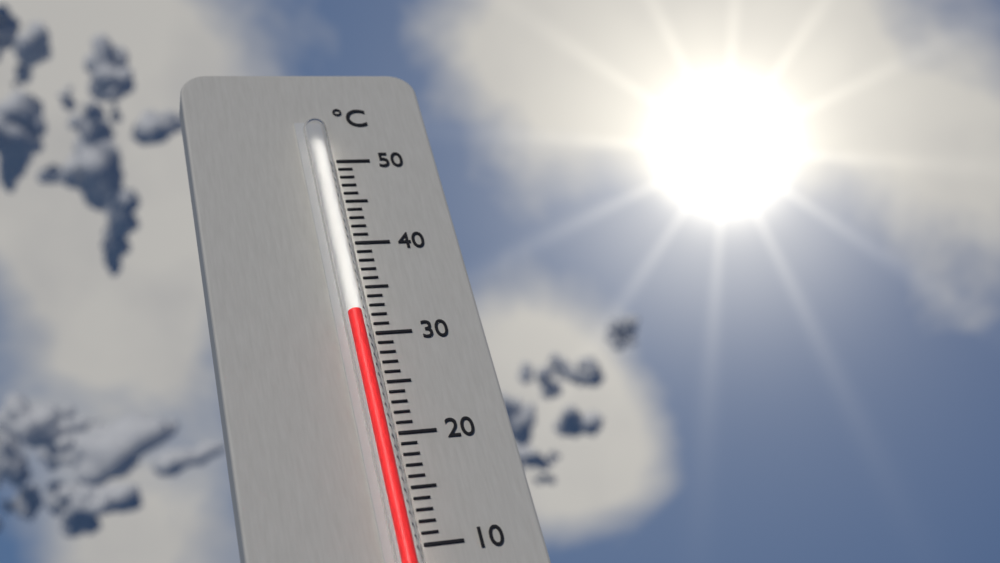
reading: 31 °C
